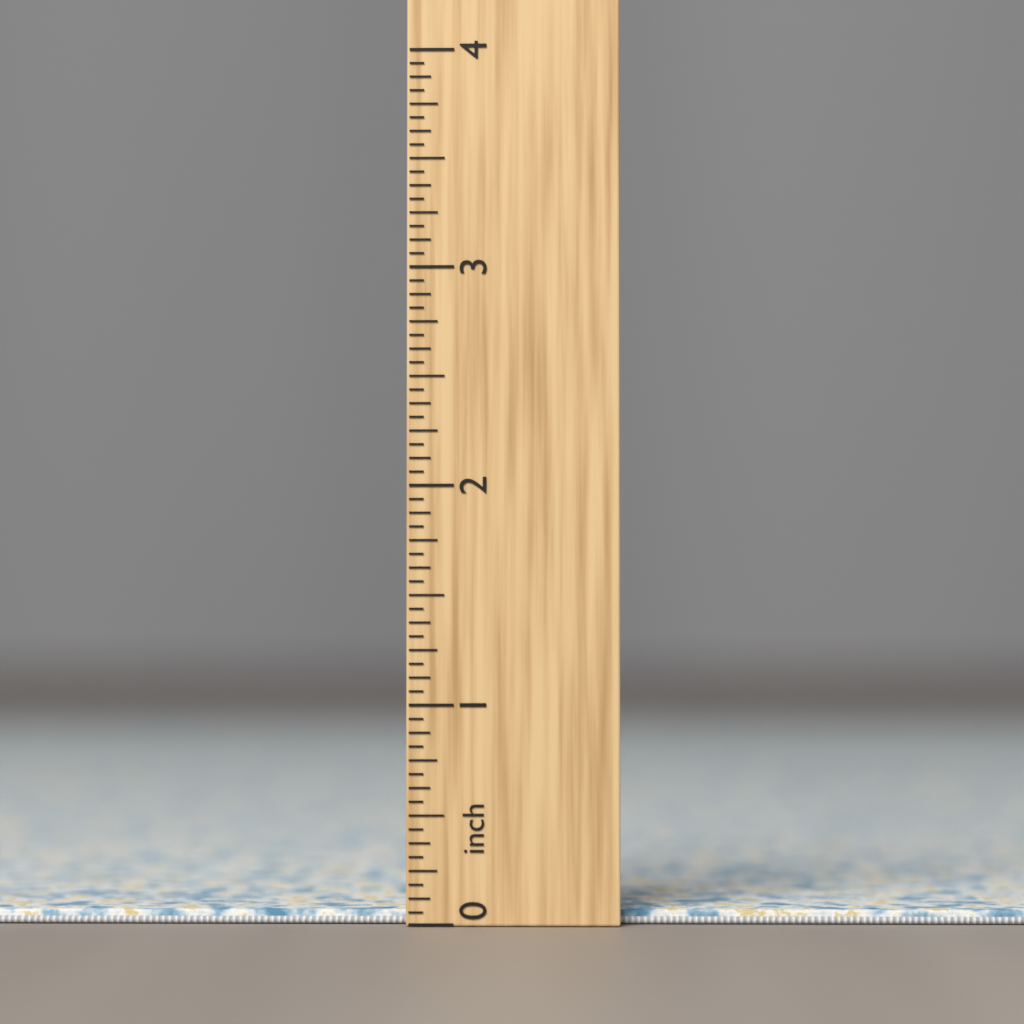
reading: 0.0625 inch
